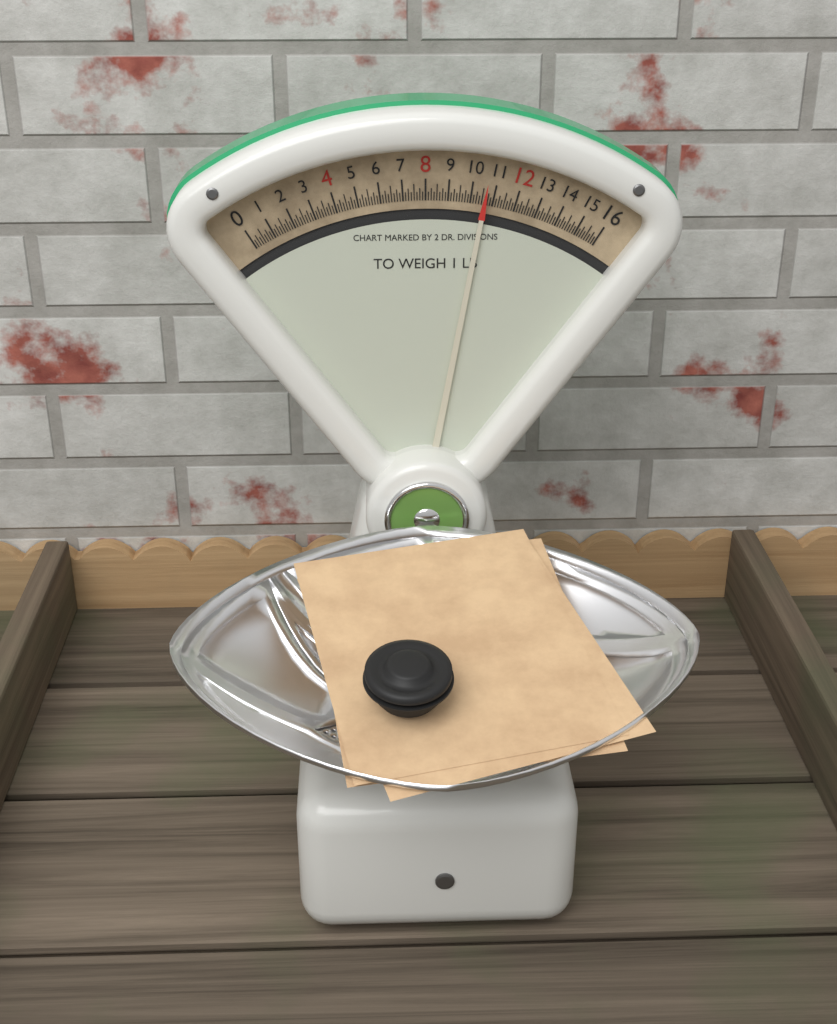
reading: 10.625 oz
